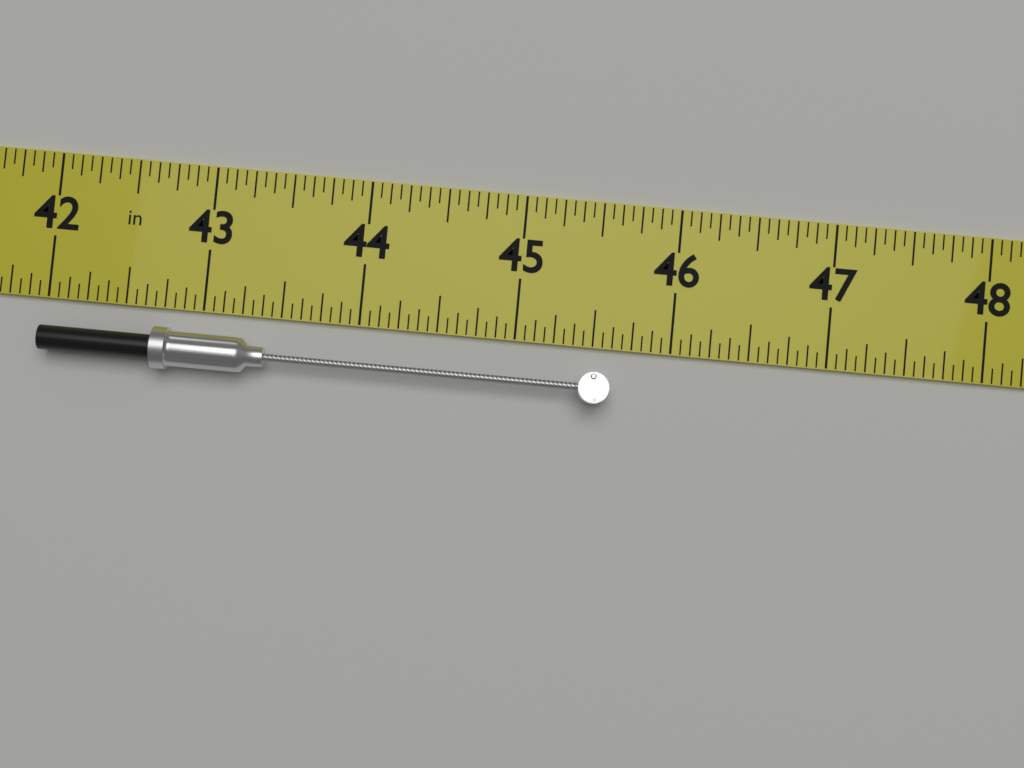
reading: 45.6250 in
